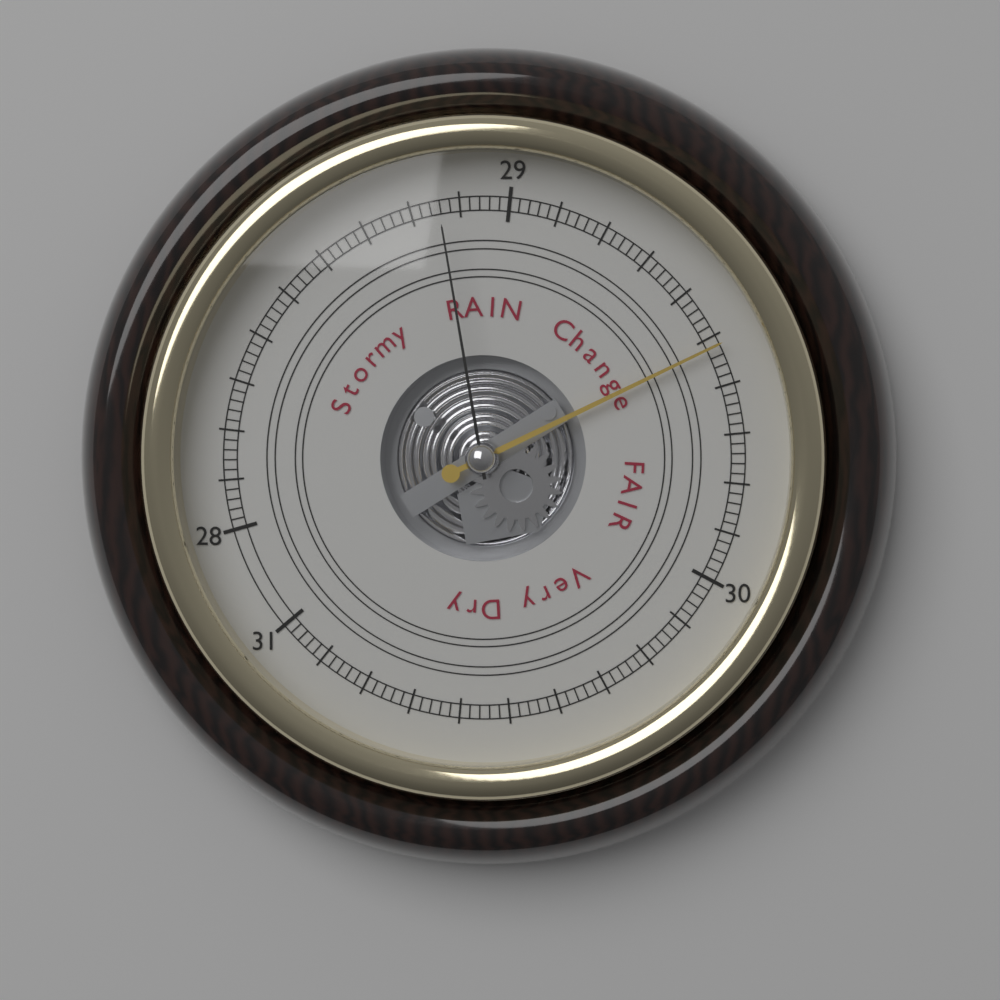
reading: 29.52 (no unit)
